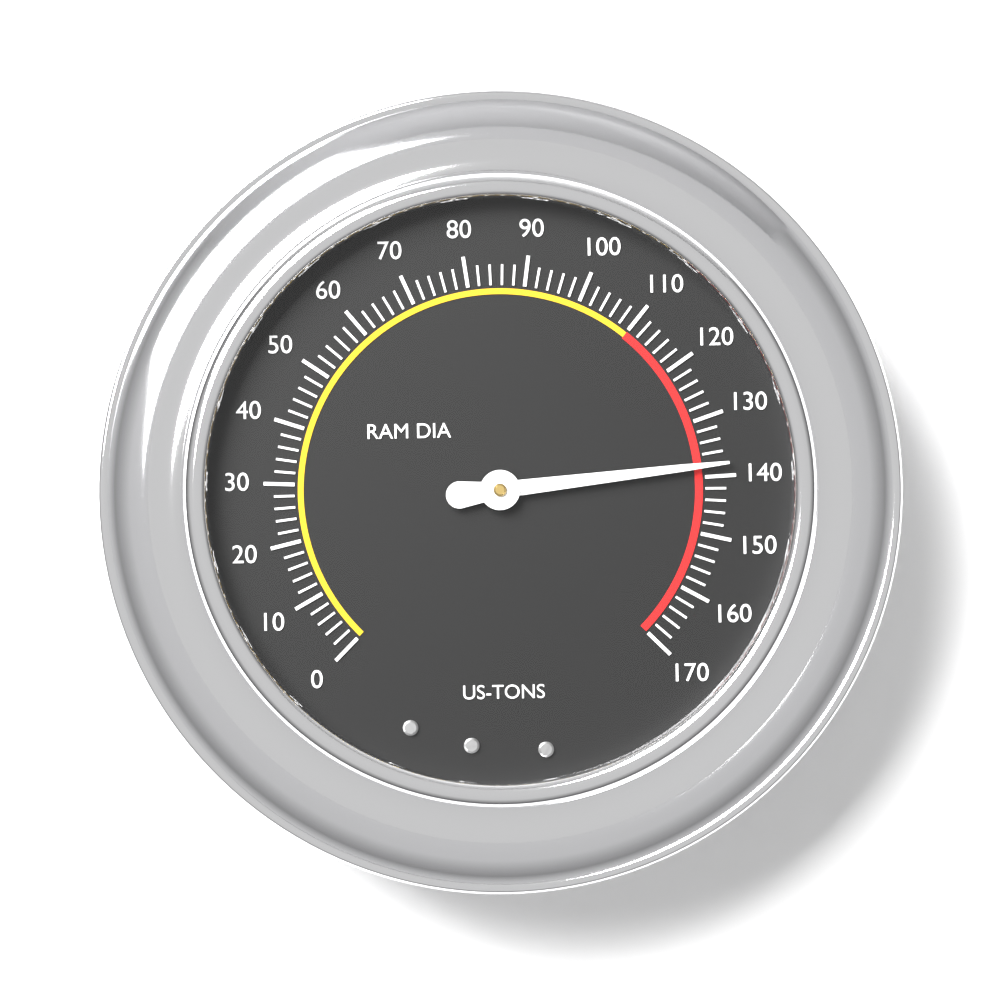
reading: 138 US-TONS
